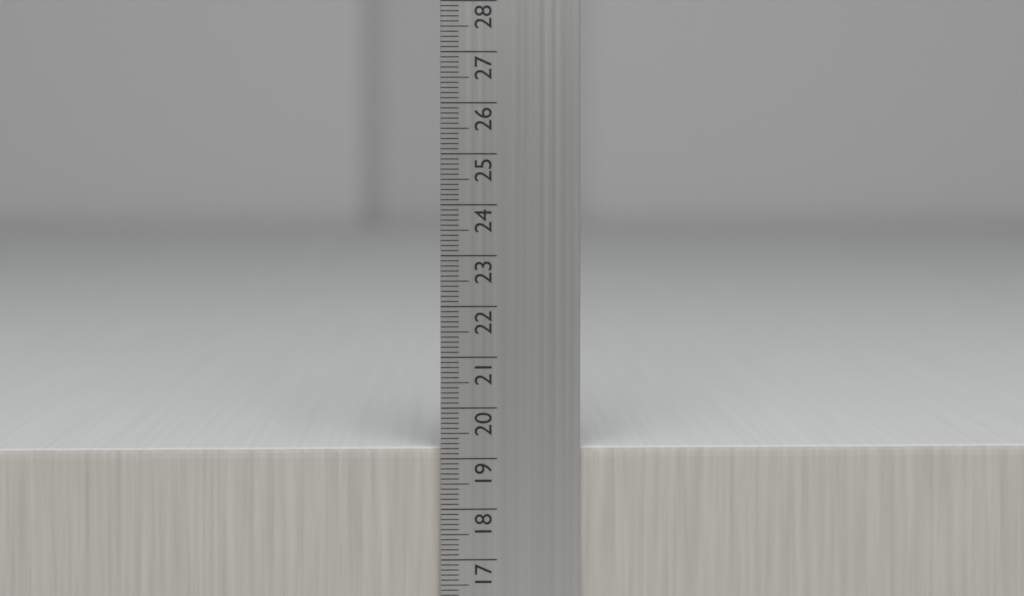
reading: 19.2 cm
